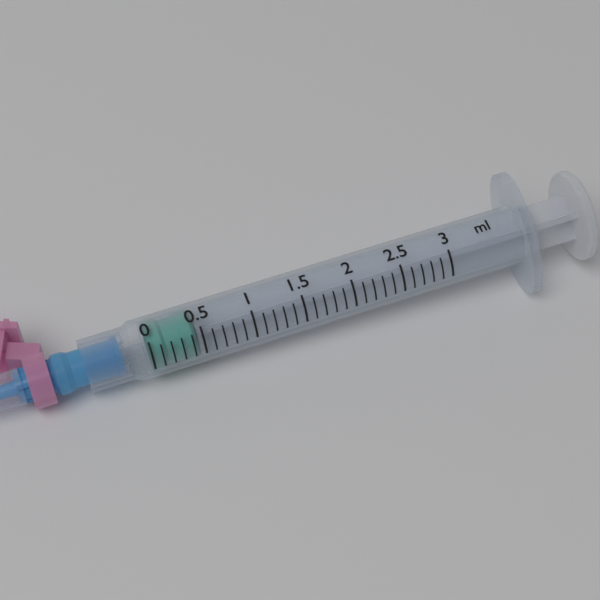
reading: 0.0 ml
